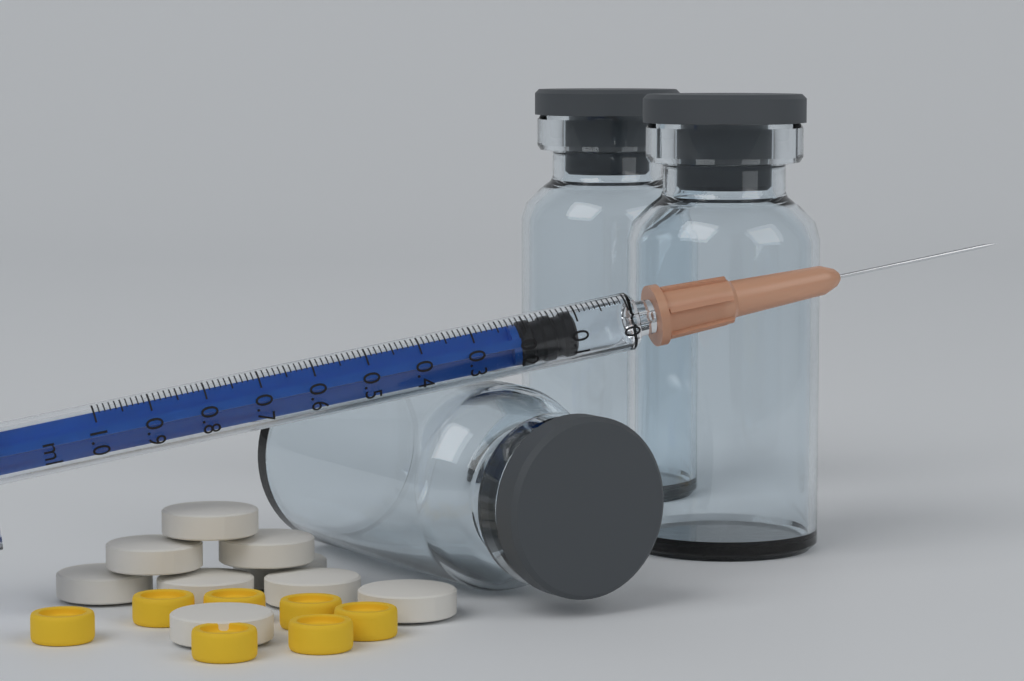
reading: 0.10 ml
